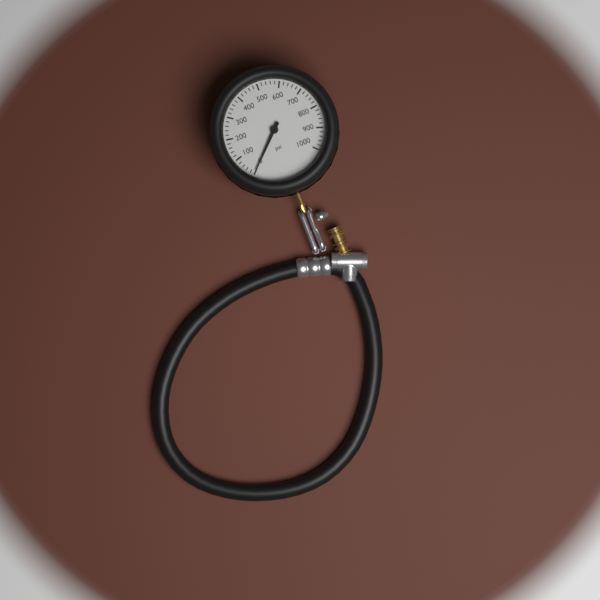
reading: 0 psi
